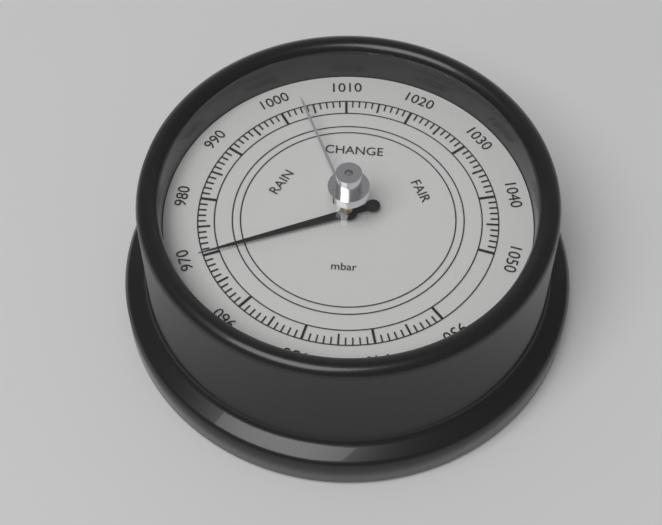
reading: 970 mbar
